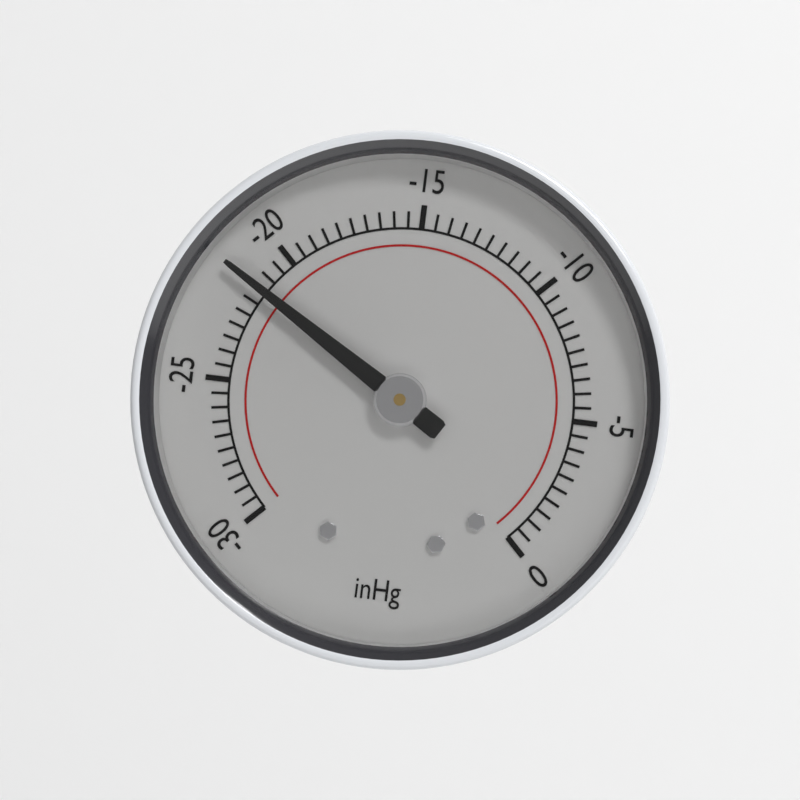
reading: -21.5 inHg
